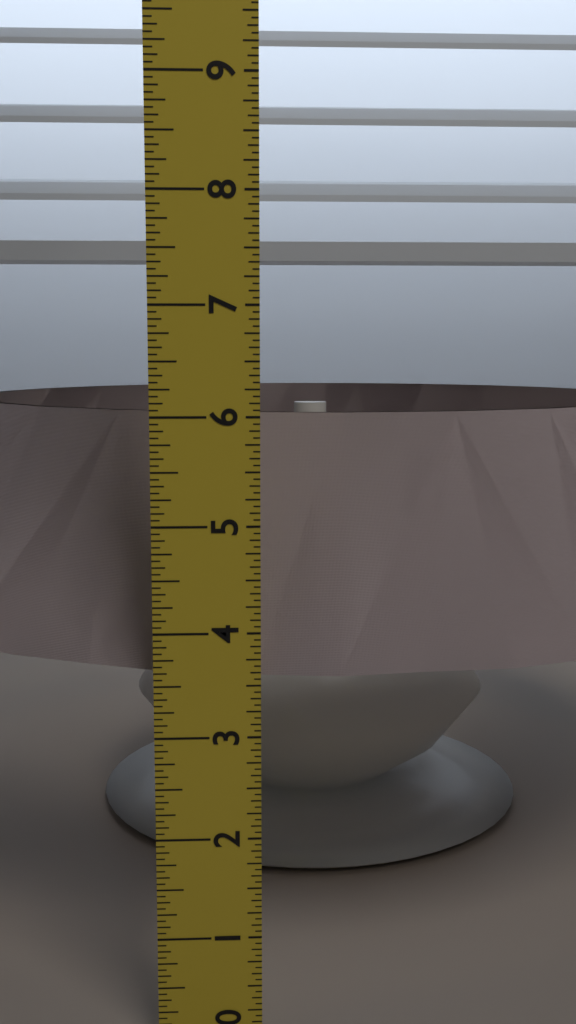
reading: 5.9375 in
